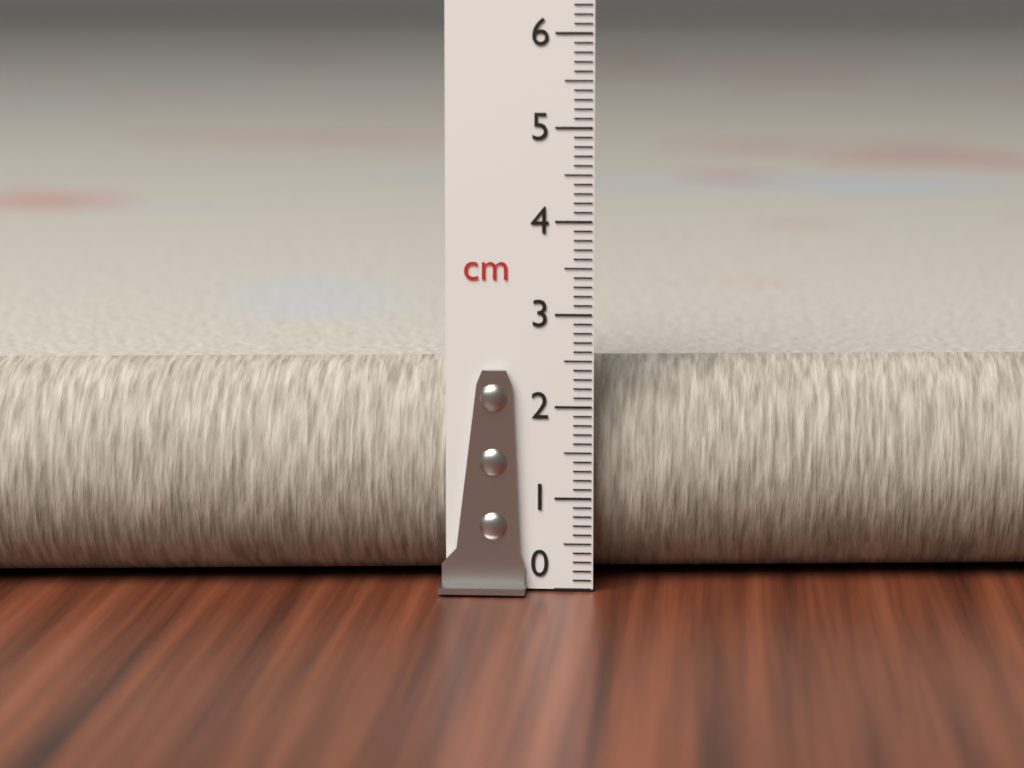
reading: 2.4 cm
